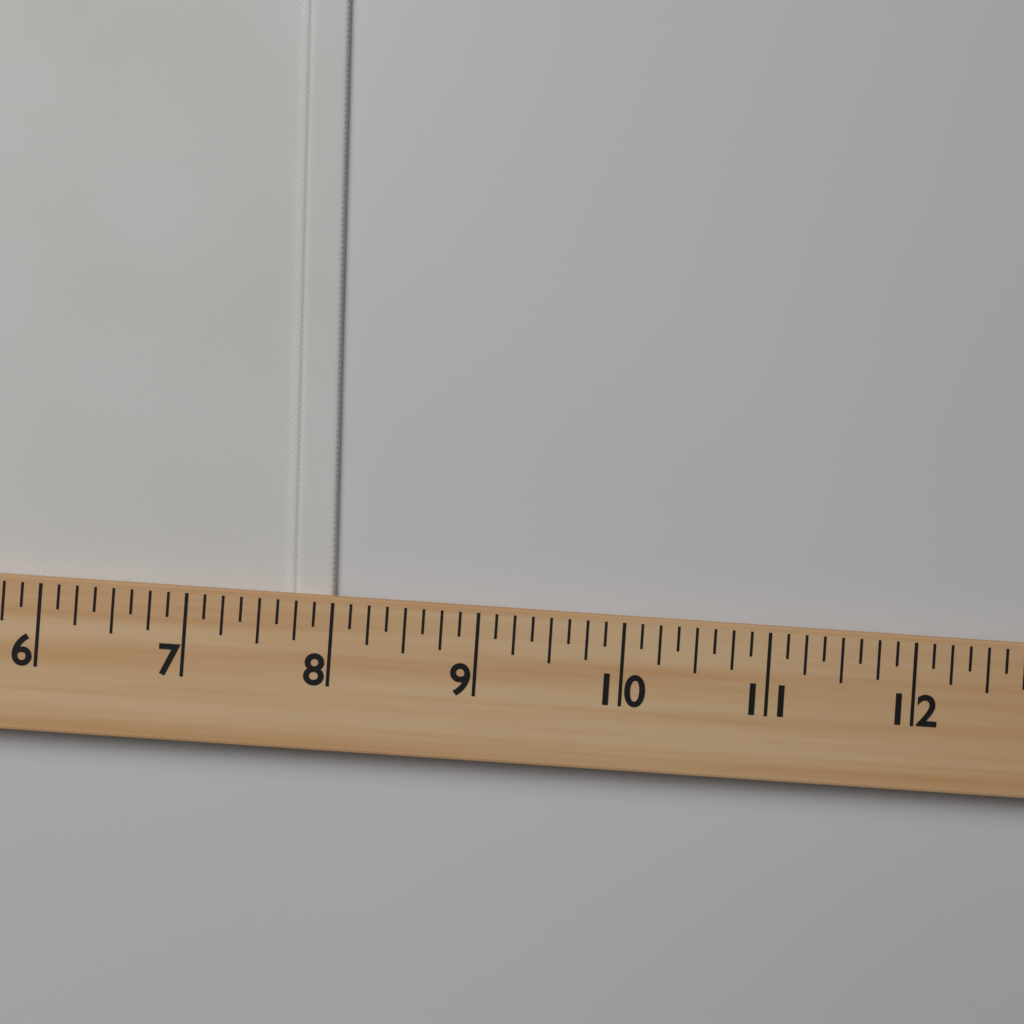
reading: 8.000 (no unit)
